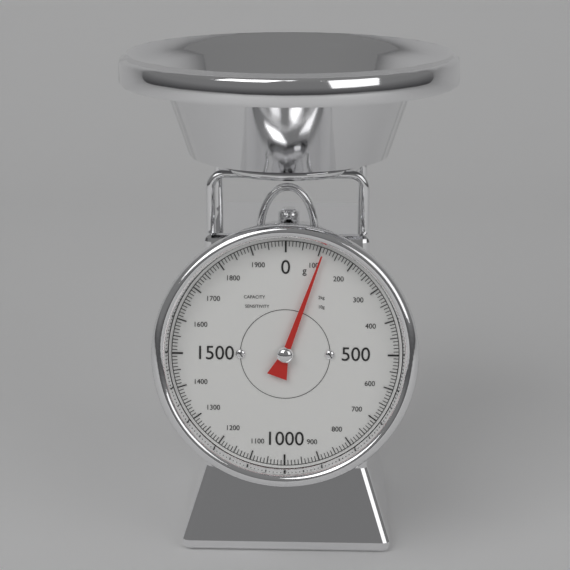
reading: 110 g
